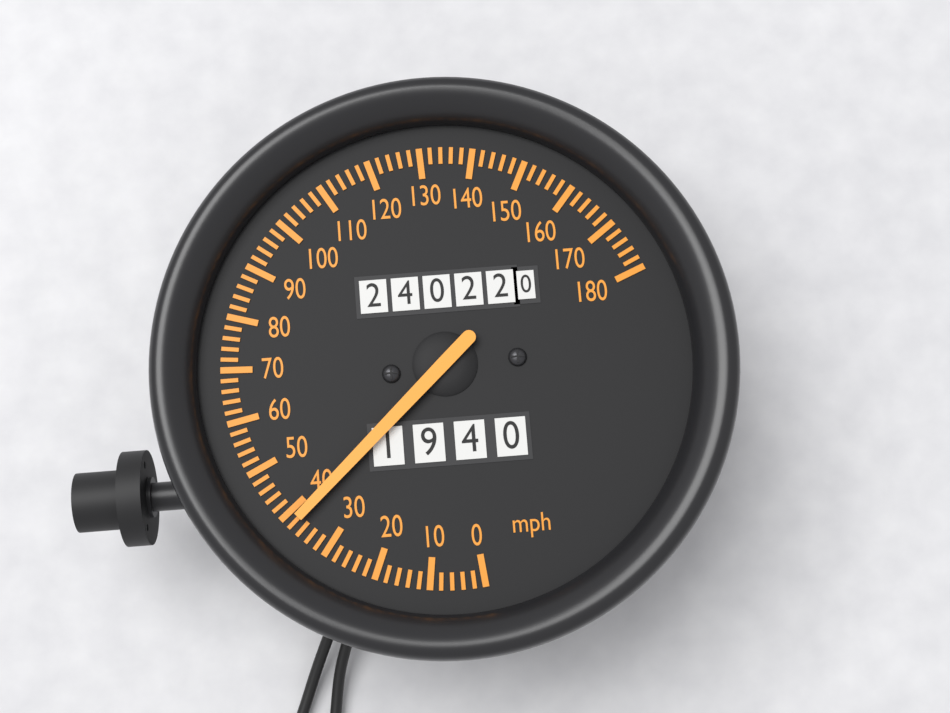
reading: 38 mph
